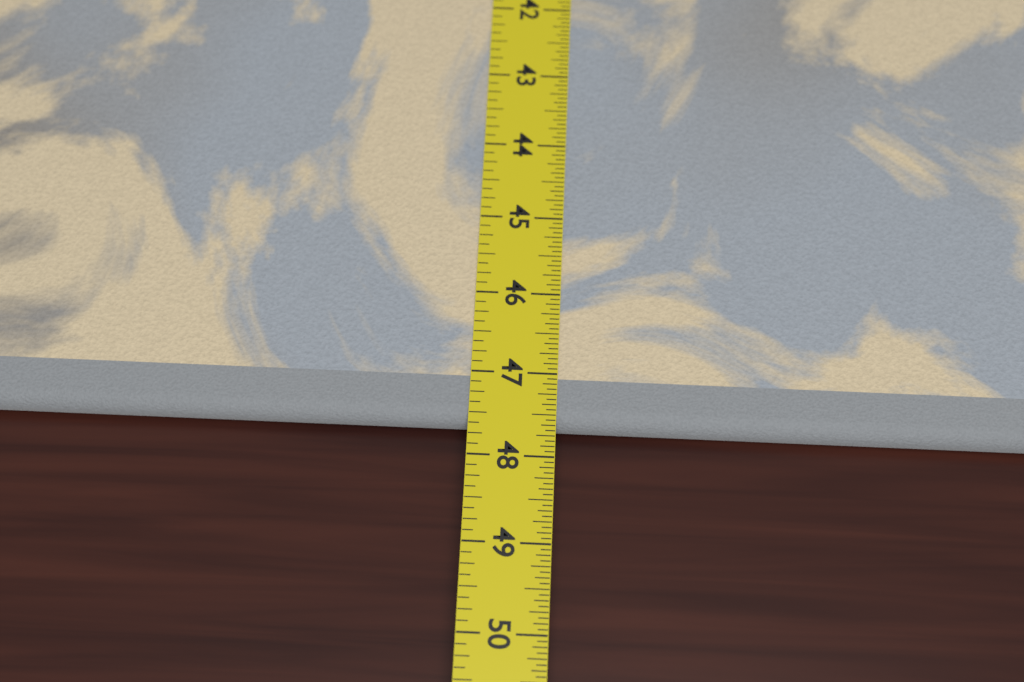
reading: 47.6250 in
